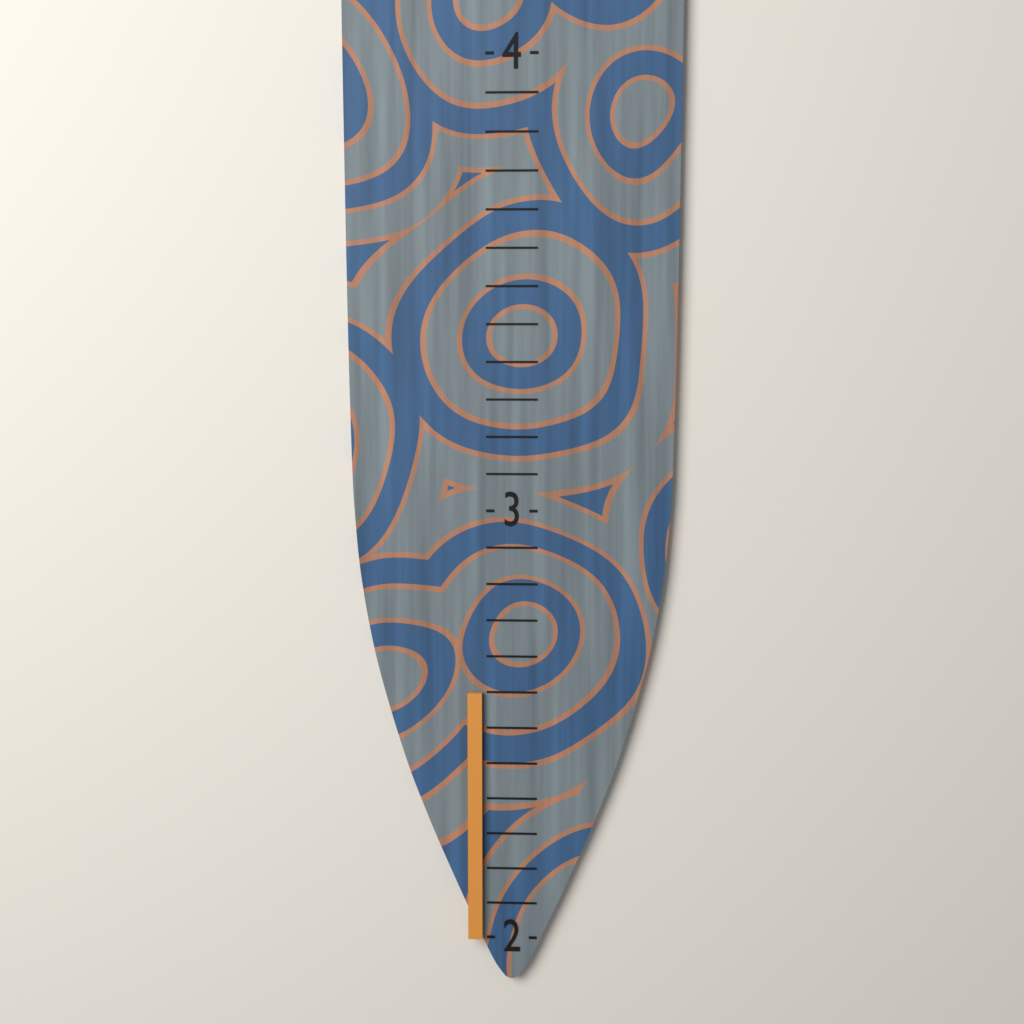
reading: 2.583333 (no unit)
